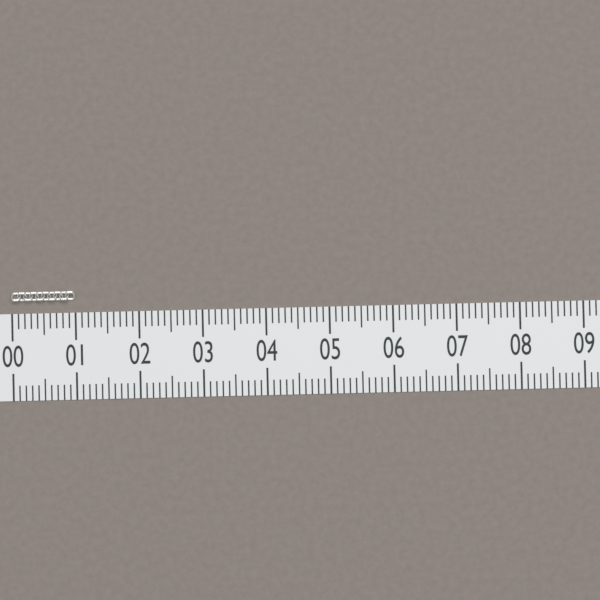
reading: 1.0 (no unit)
